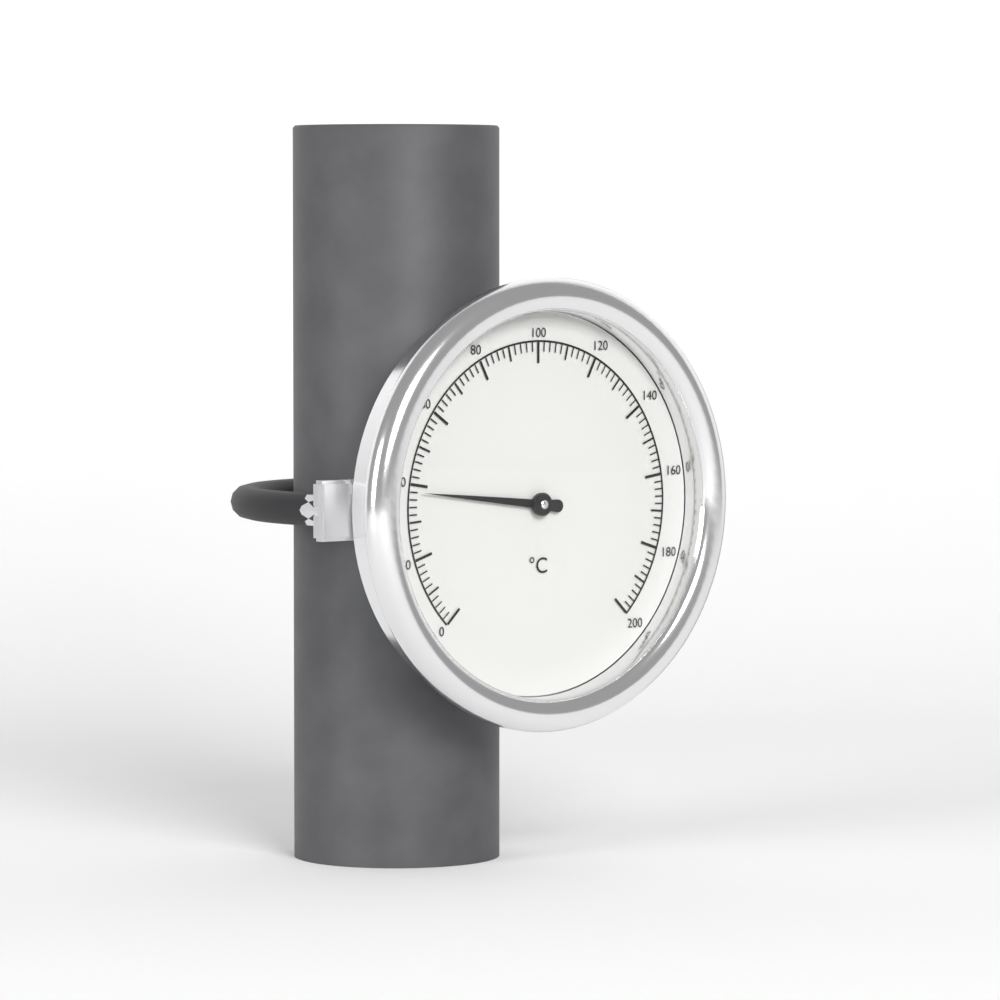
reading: 38 °C
